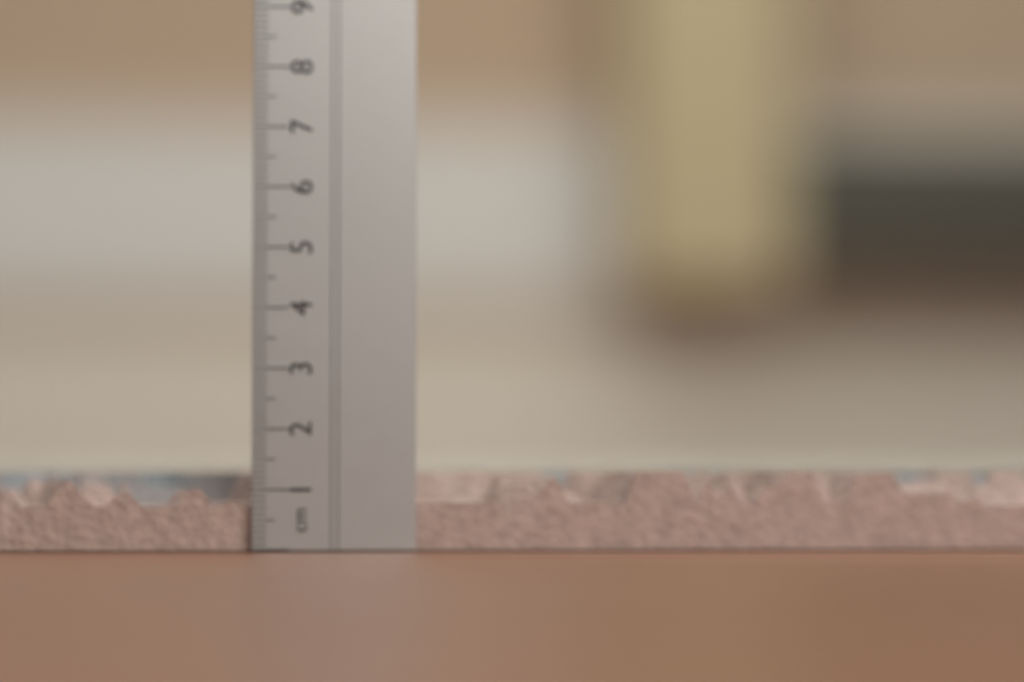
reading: 1.3 cm
